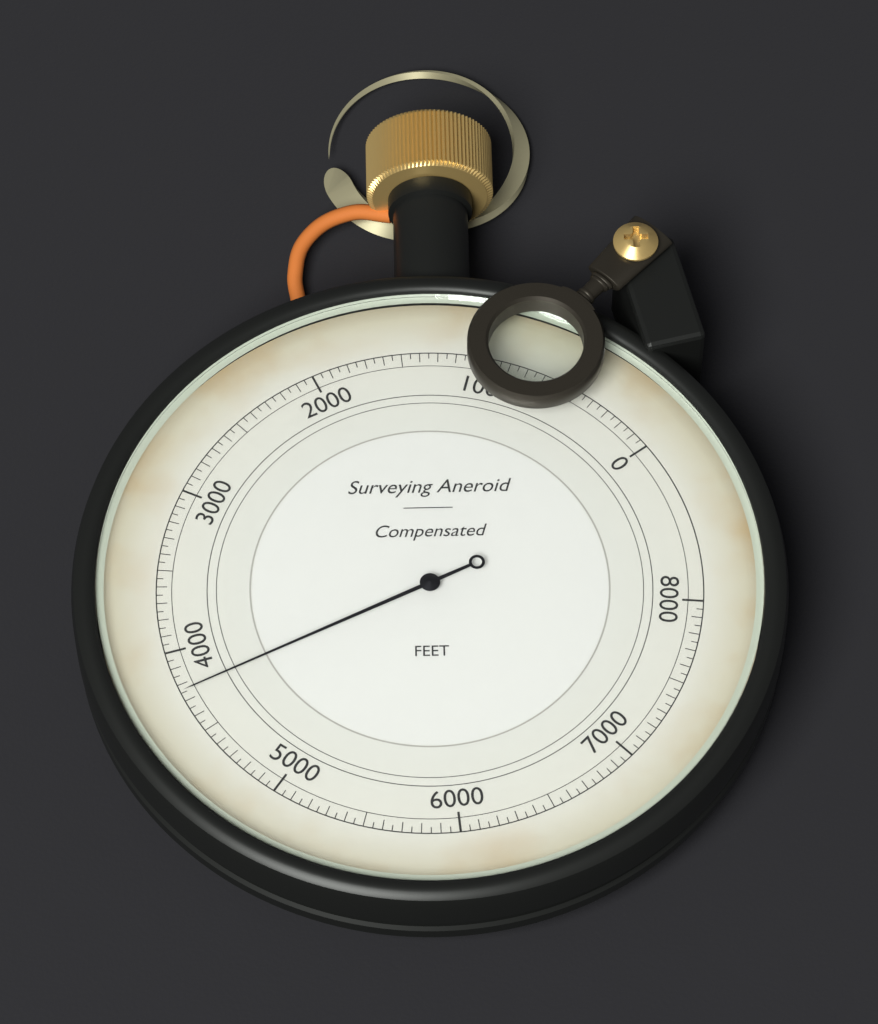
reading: 4250 ft
